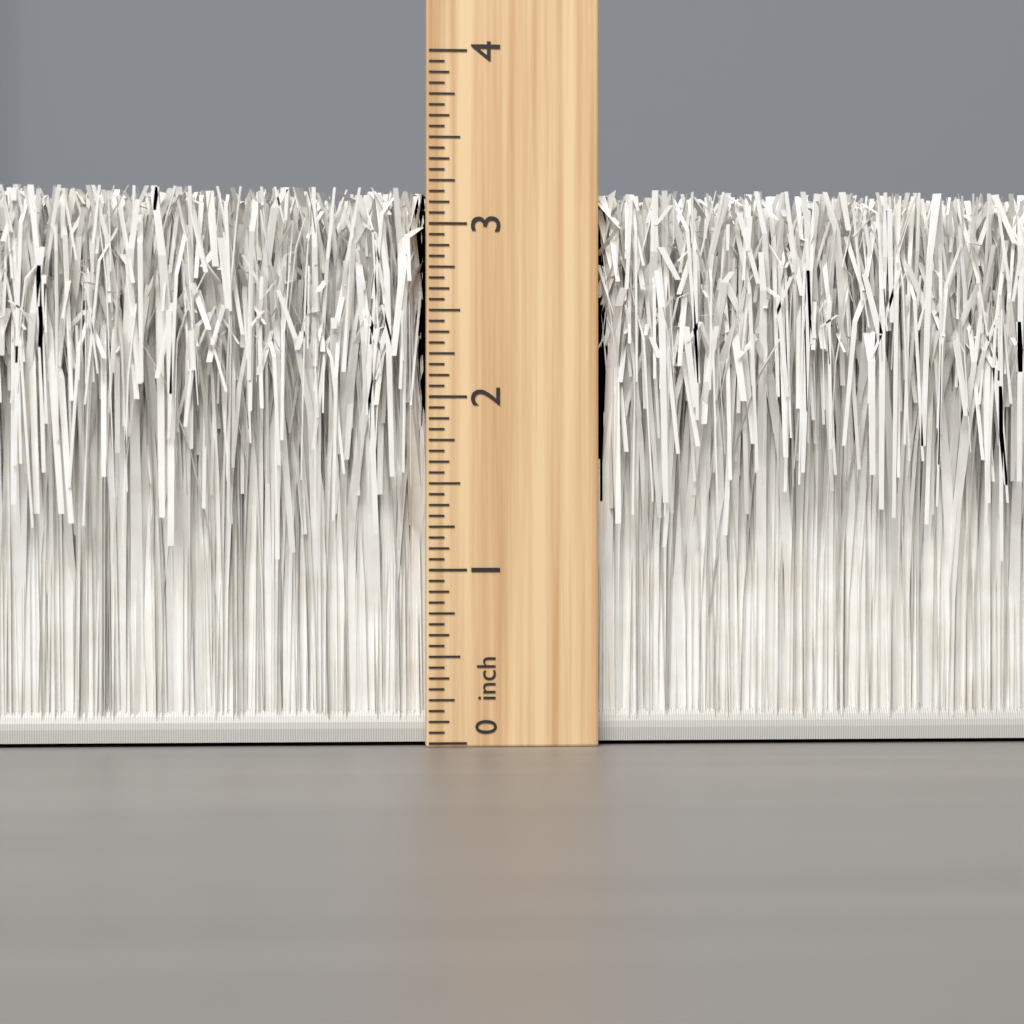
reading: 3.1875 inch
